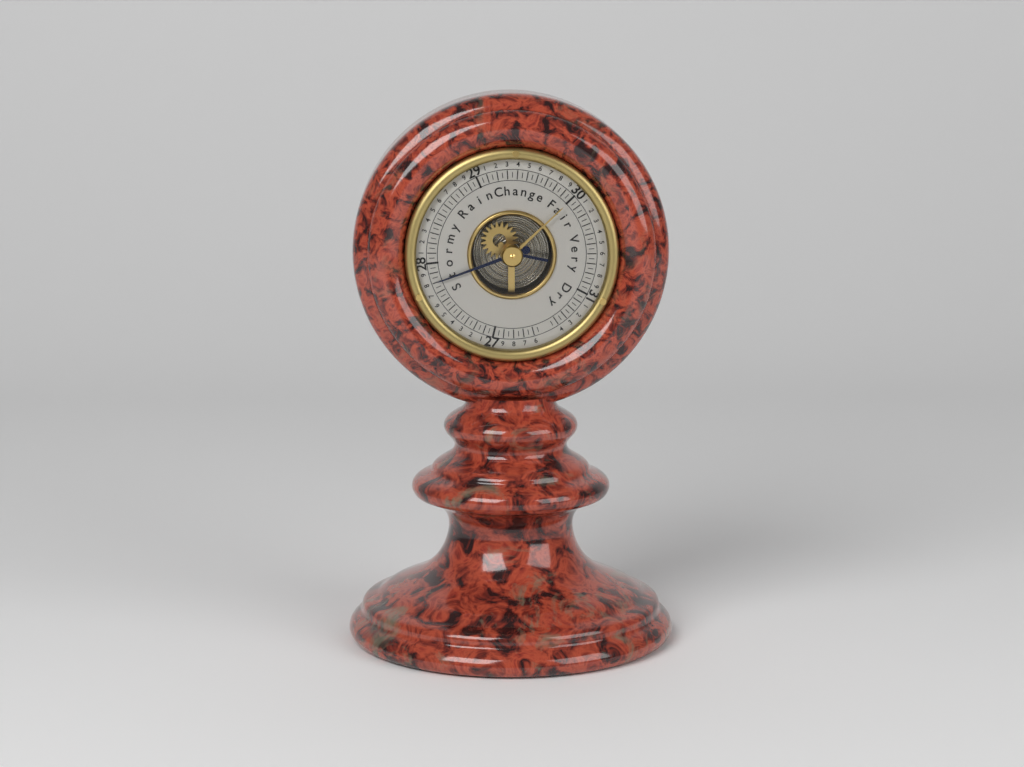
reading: 27.80 (no unit)
